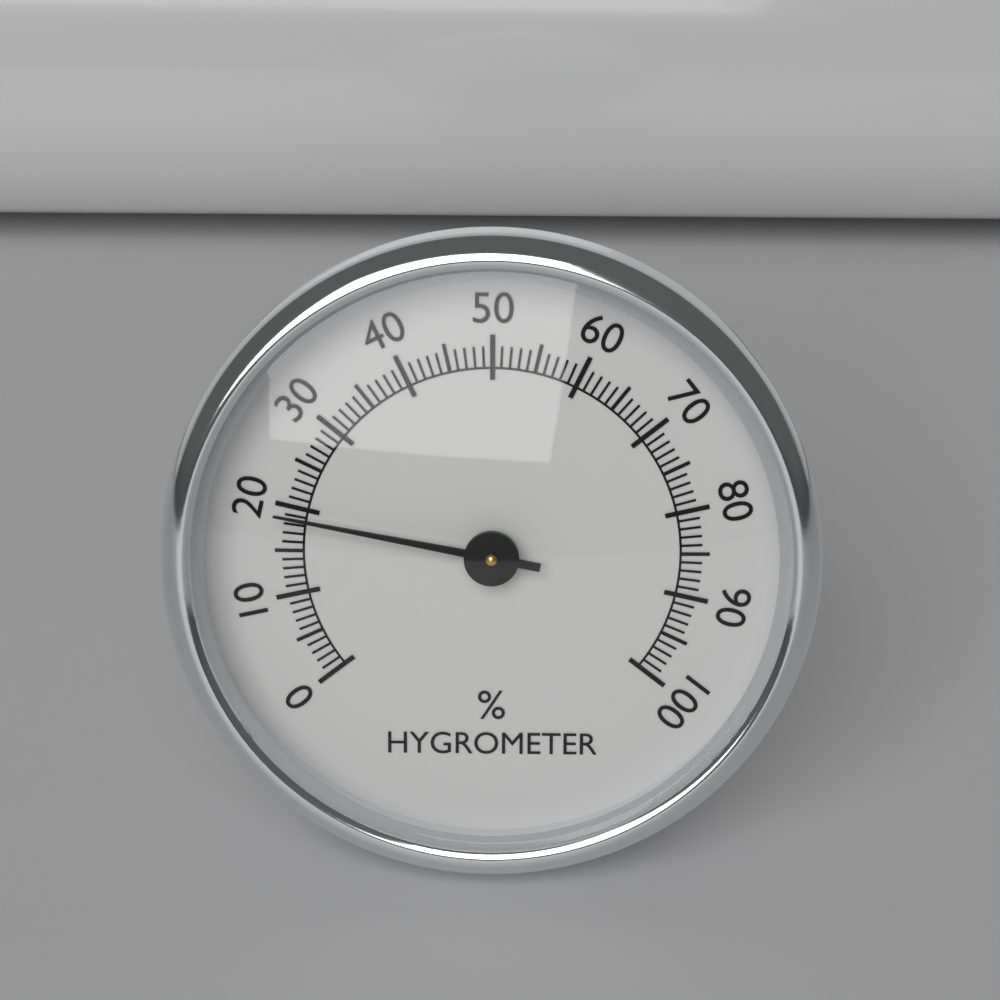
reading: 19 %
